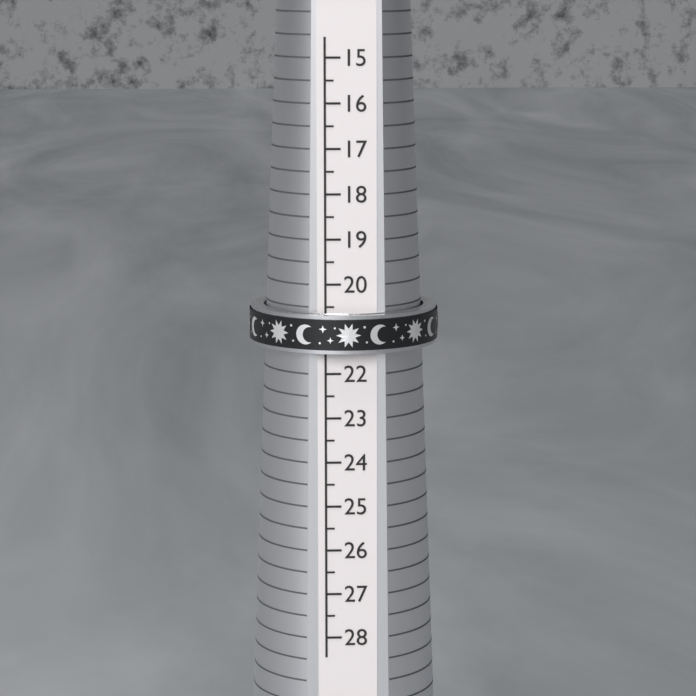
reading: 21.5 (no unit)
